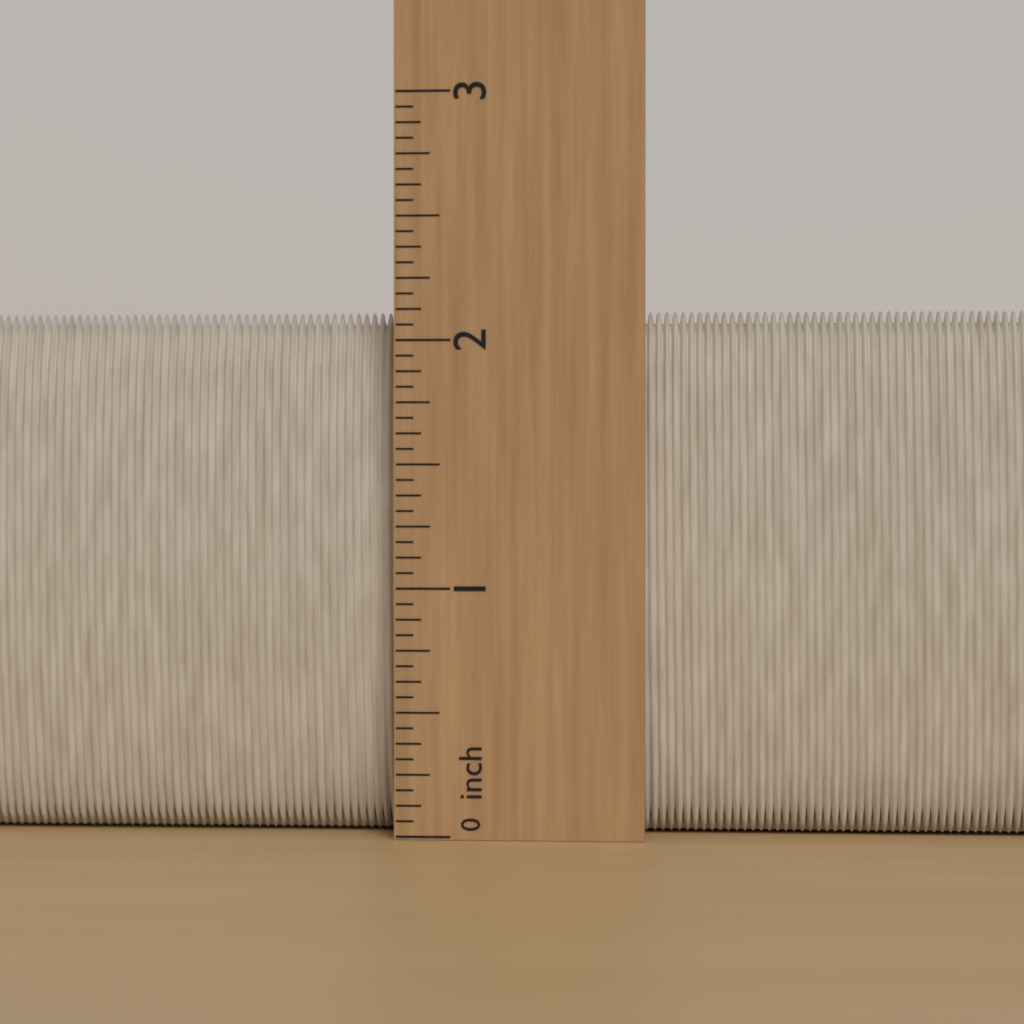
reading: 2.1250 inch
